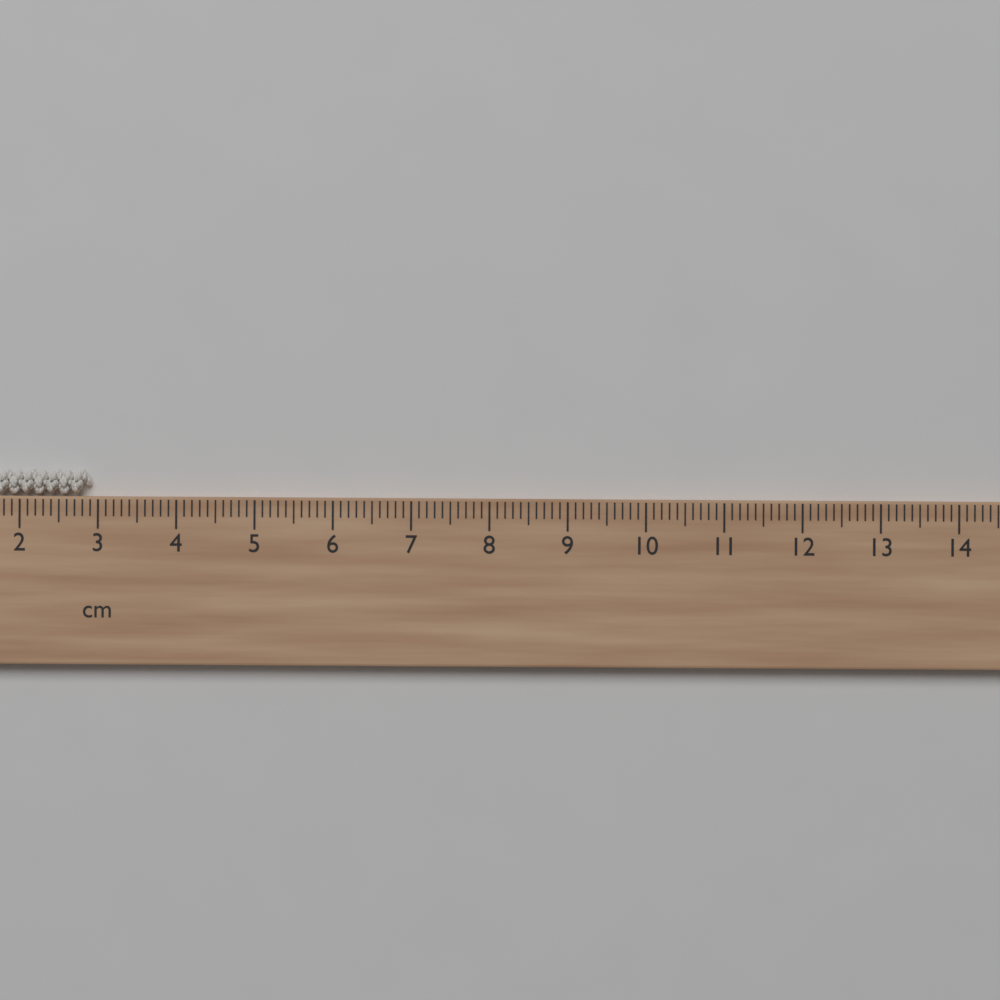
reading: 2.9 cm
